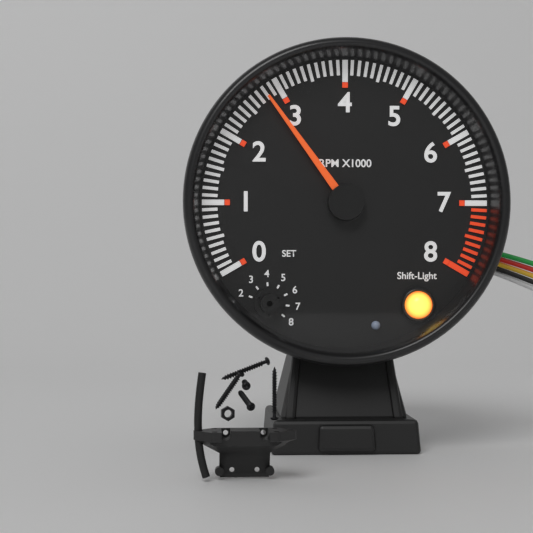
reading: 2800 RPM
